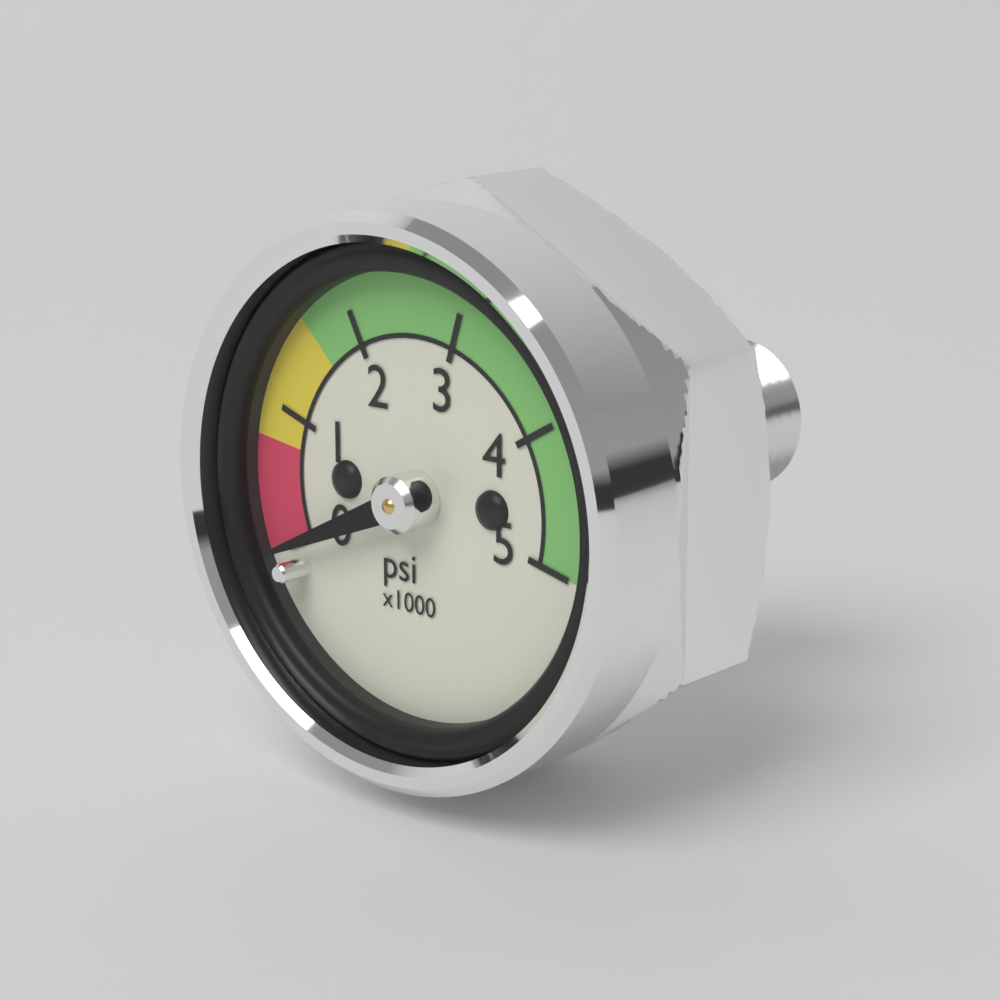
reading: 0 psi
